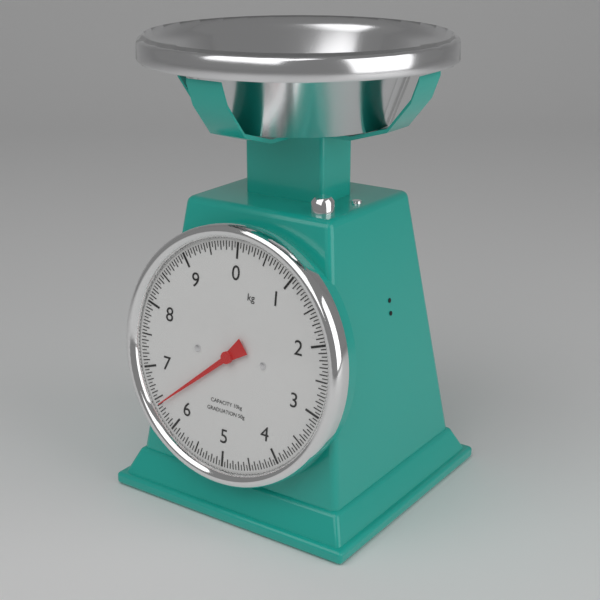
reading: 6.40 kg
